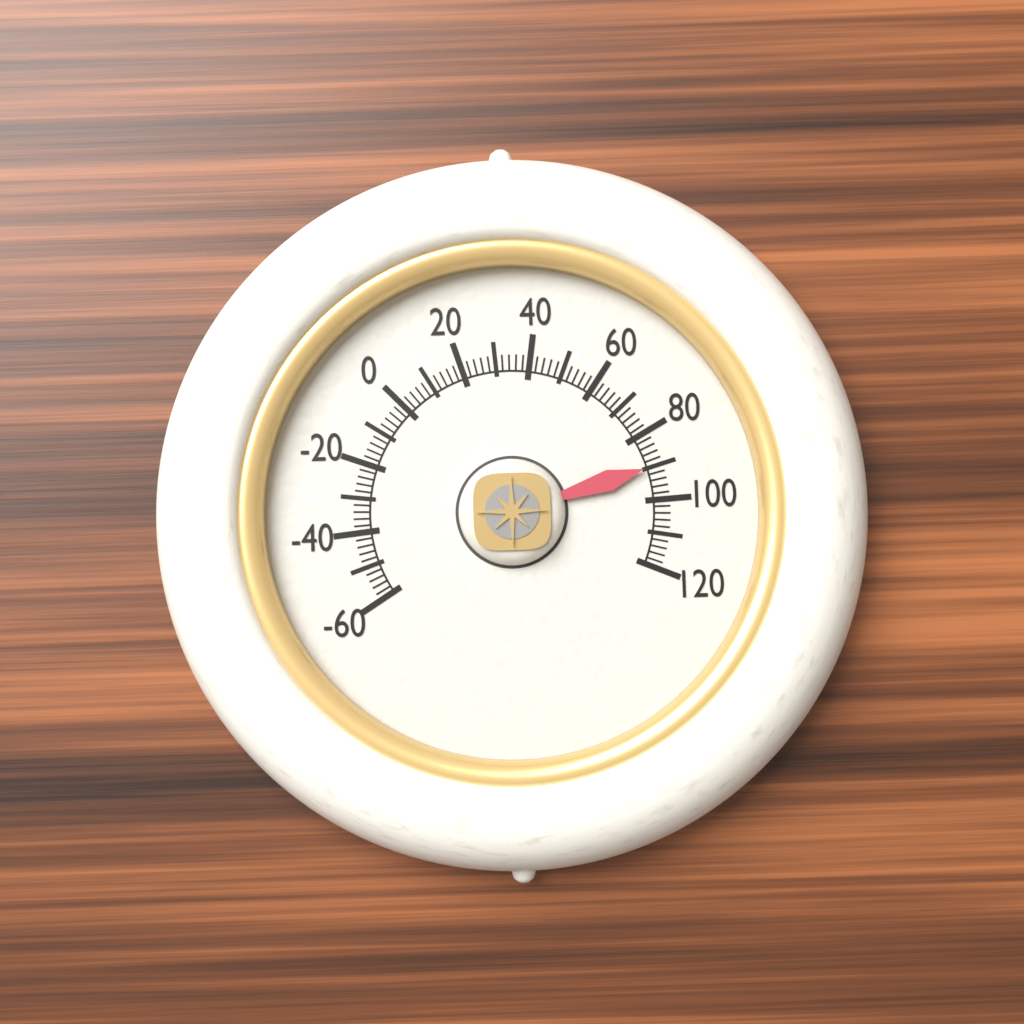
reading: 90 (no unit)
